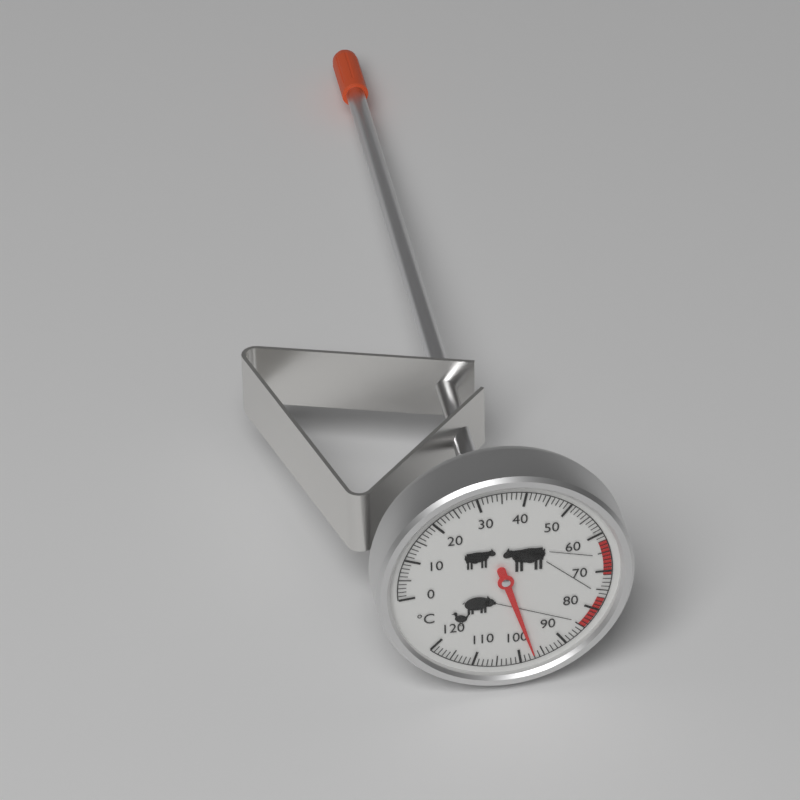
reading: 97 °C
